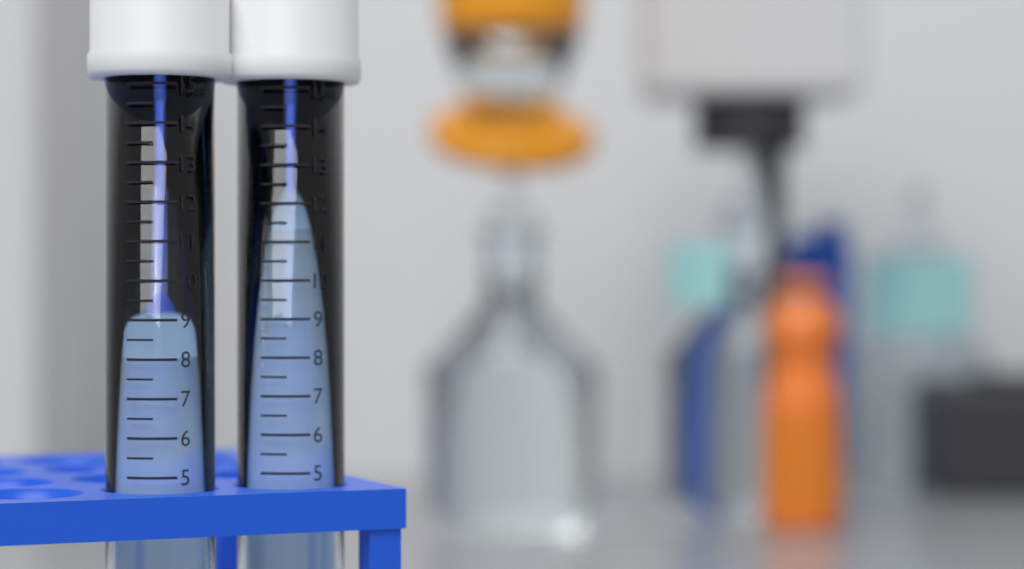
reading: 8.0 ml
